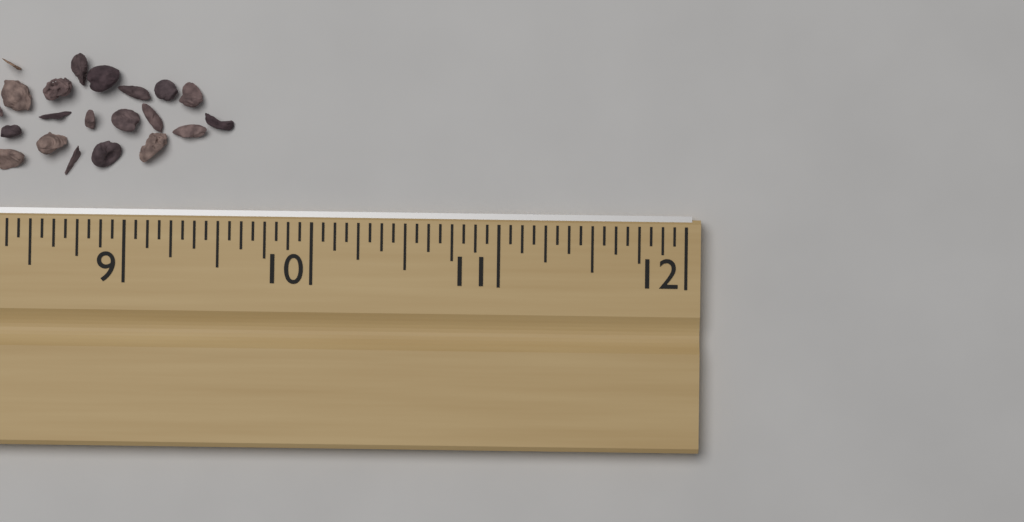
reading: 9.5625 in
